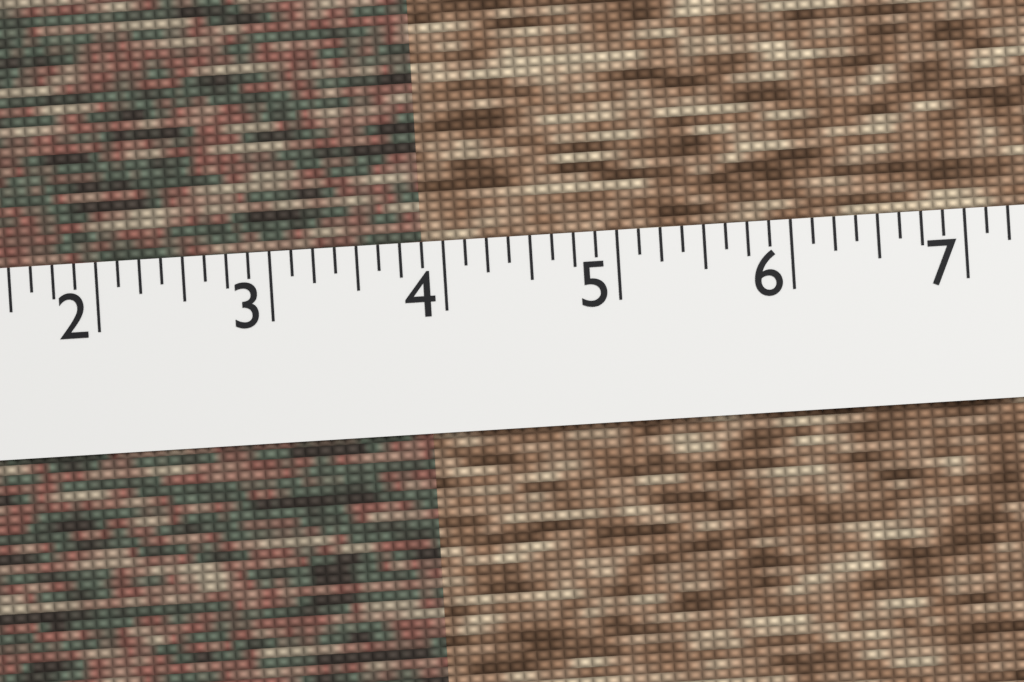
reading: 3.875 (no unit)
